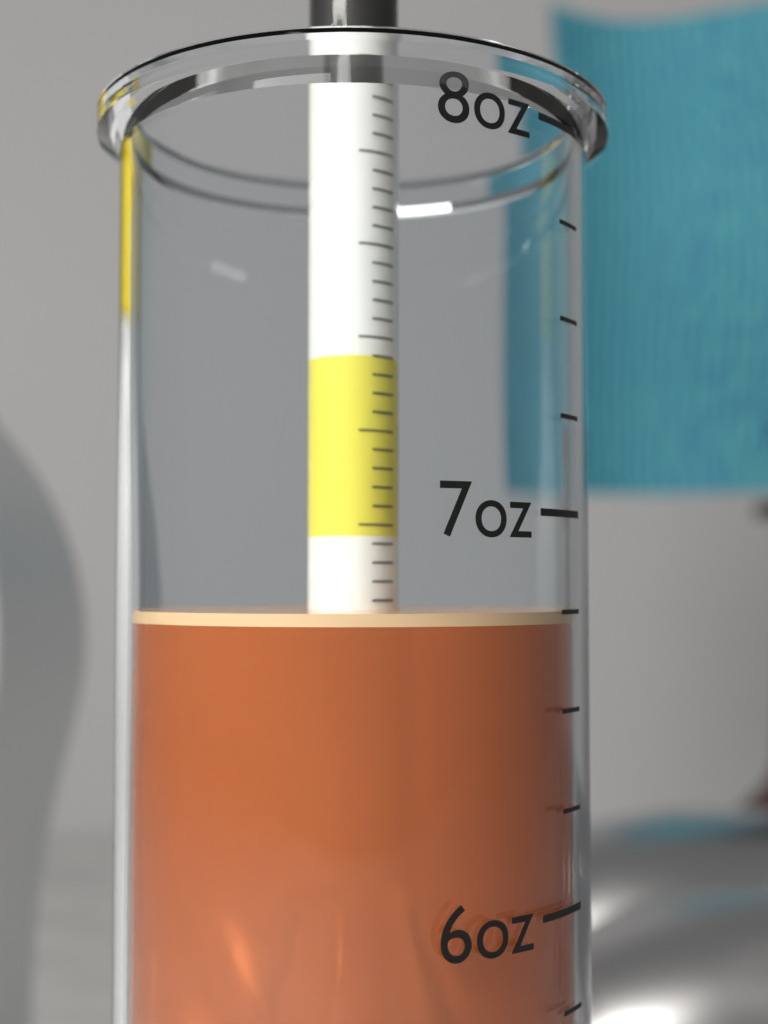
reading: 6.75 oz
